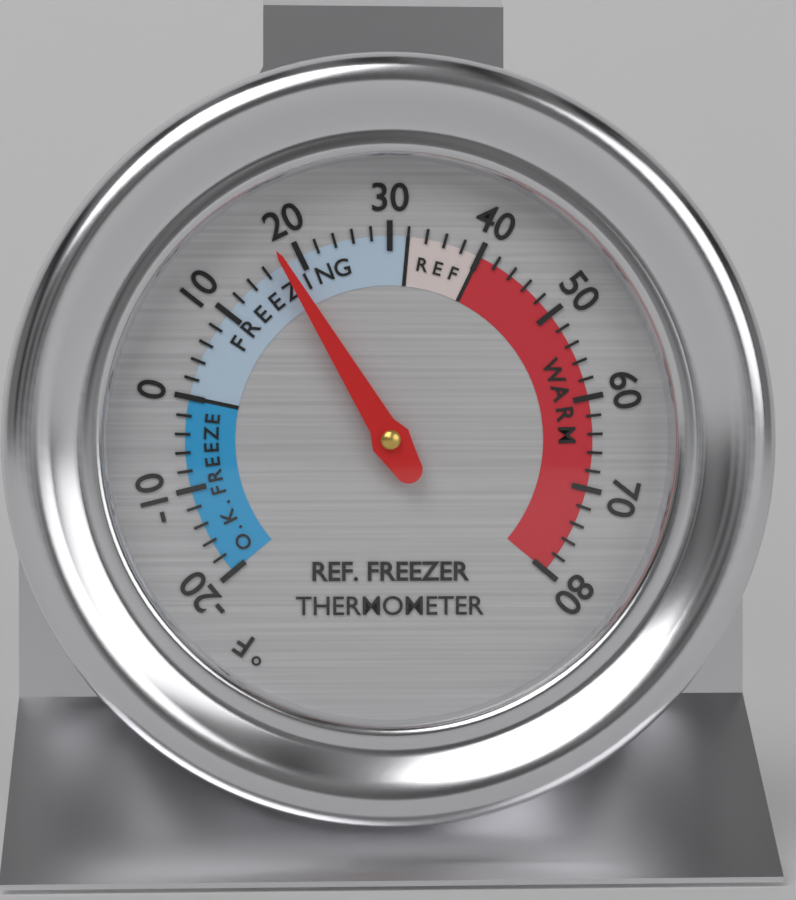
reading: 18 °F
